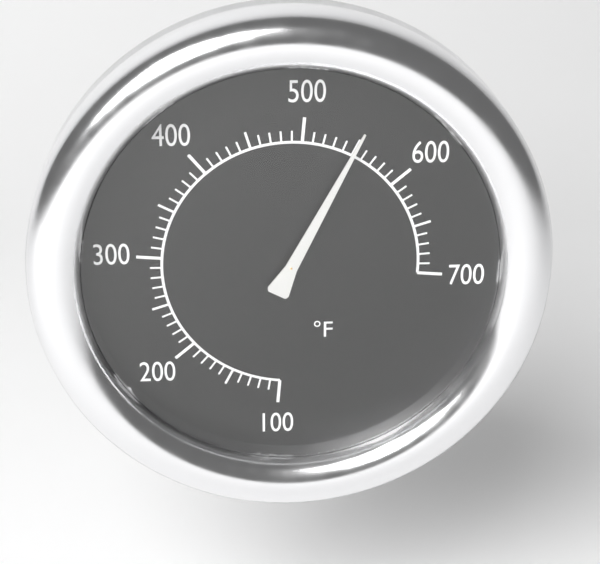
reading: 550 °F
